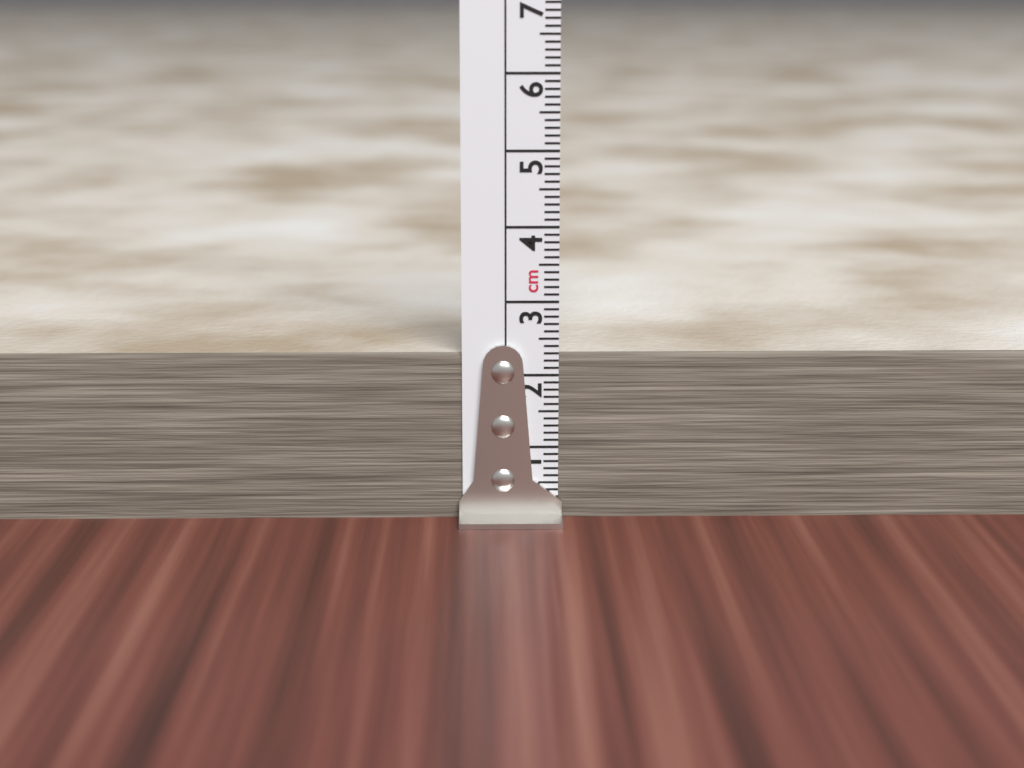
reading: 2.3 cm
